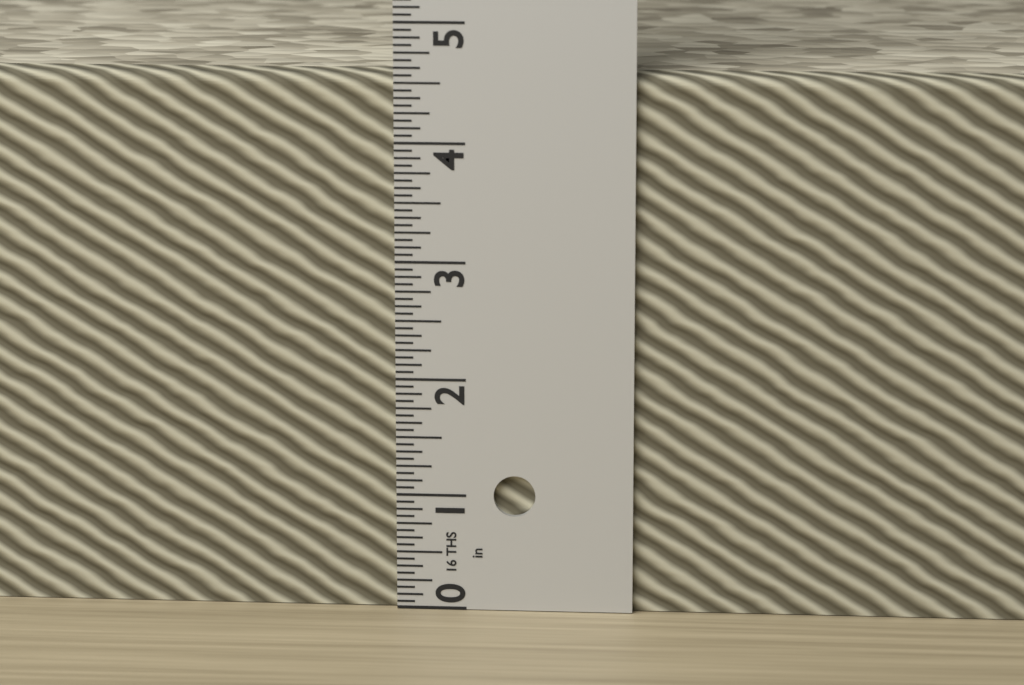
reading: 4.5625 in
